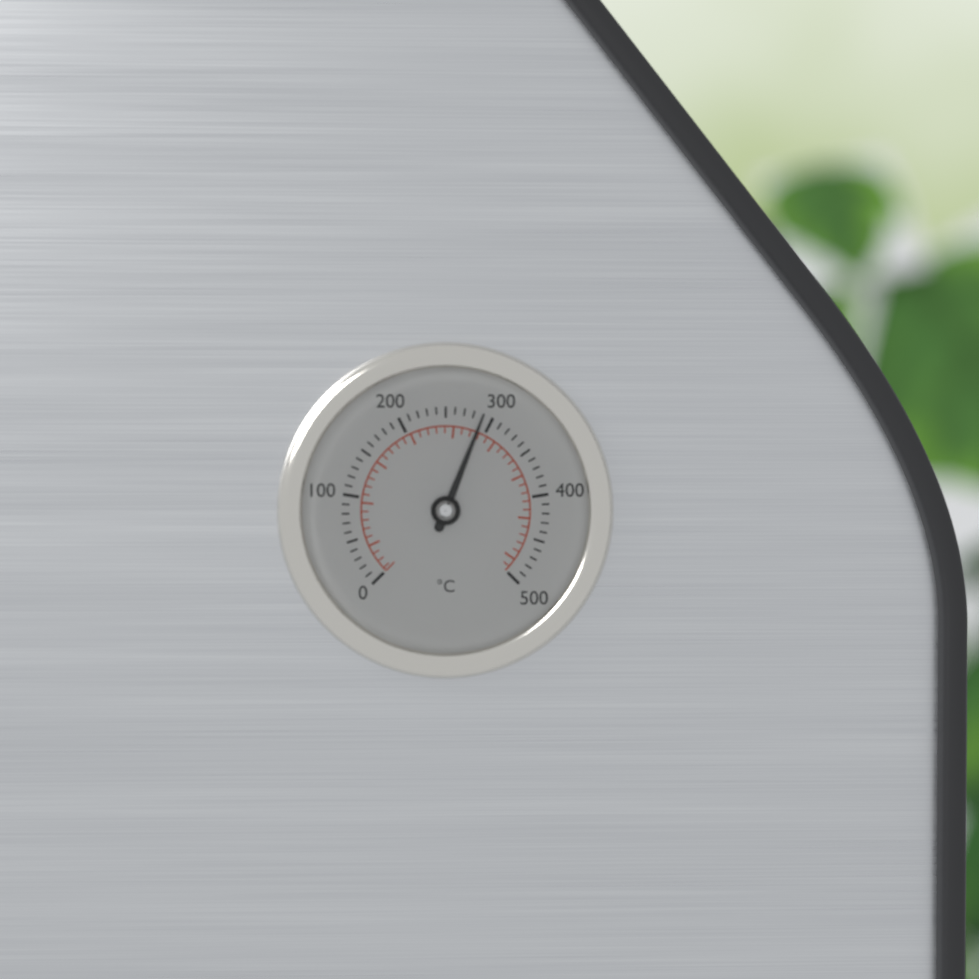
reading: 290 °C
